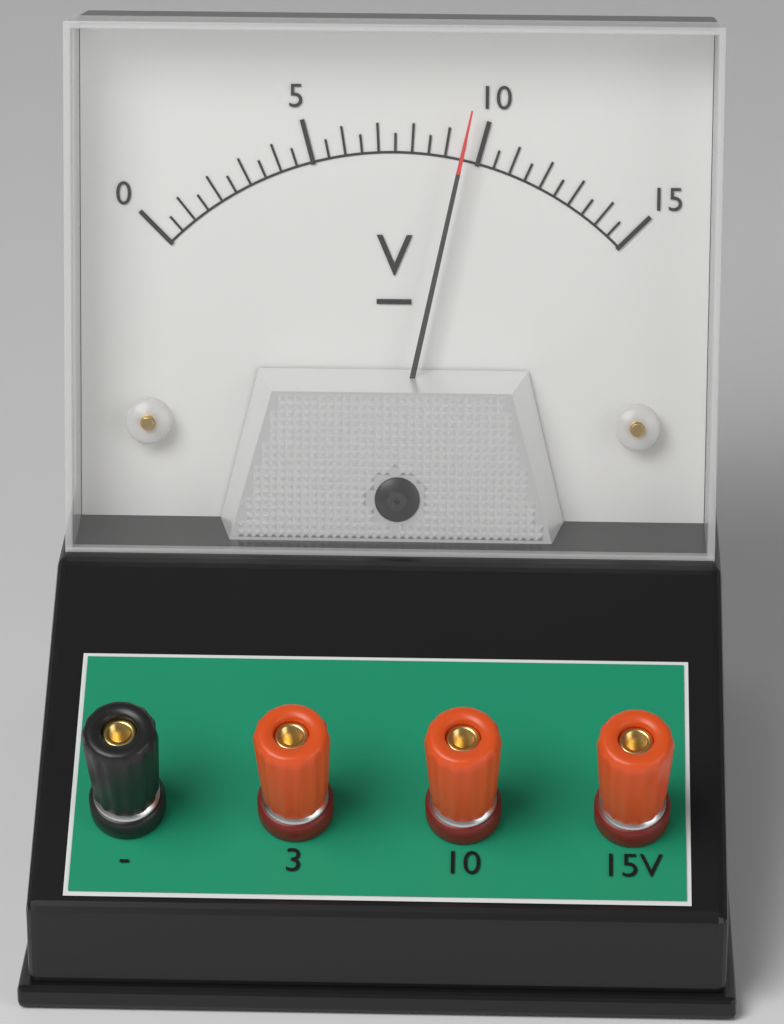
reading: 9.5 V
